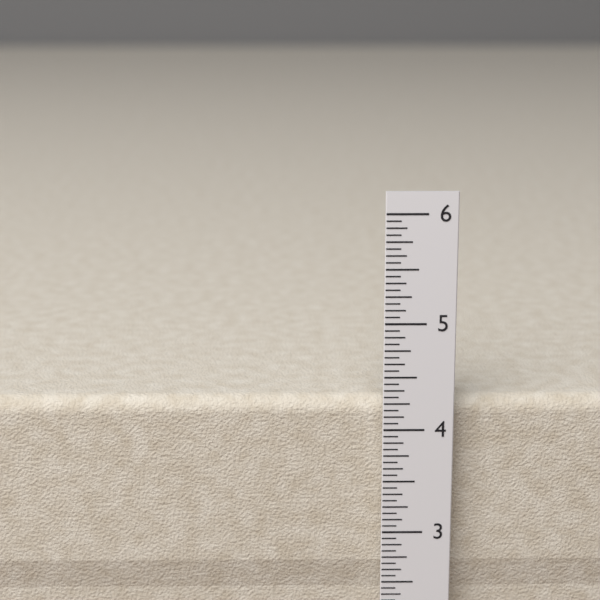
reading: 4.2500 in
